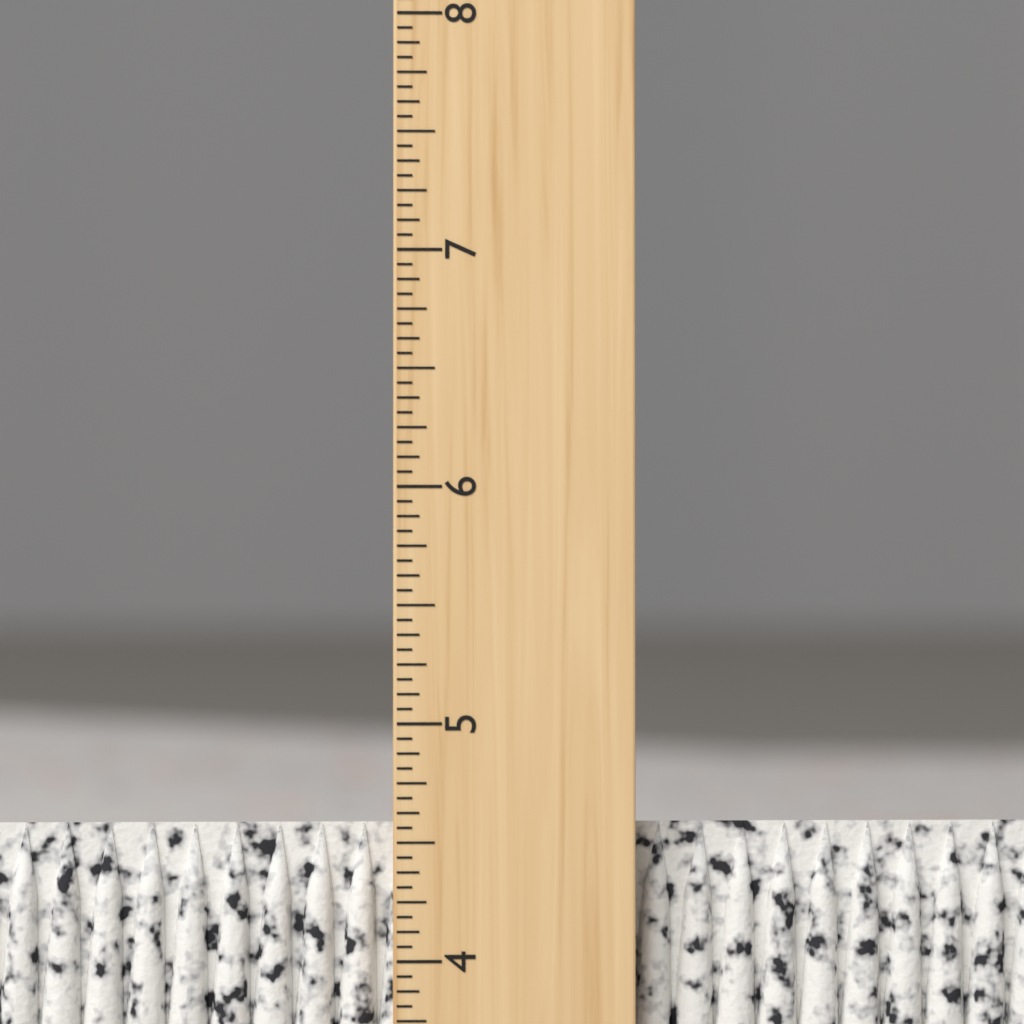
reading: 4.5625 inch
